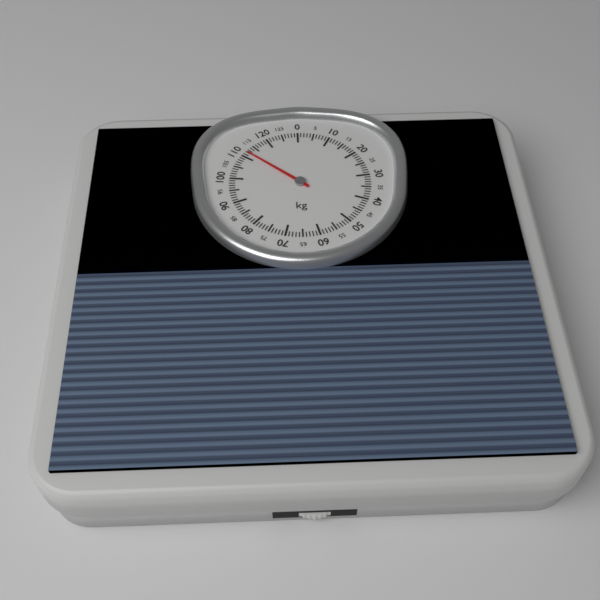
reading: 112 kg
